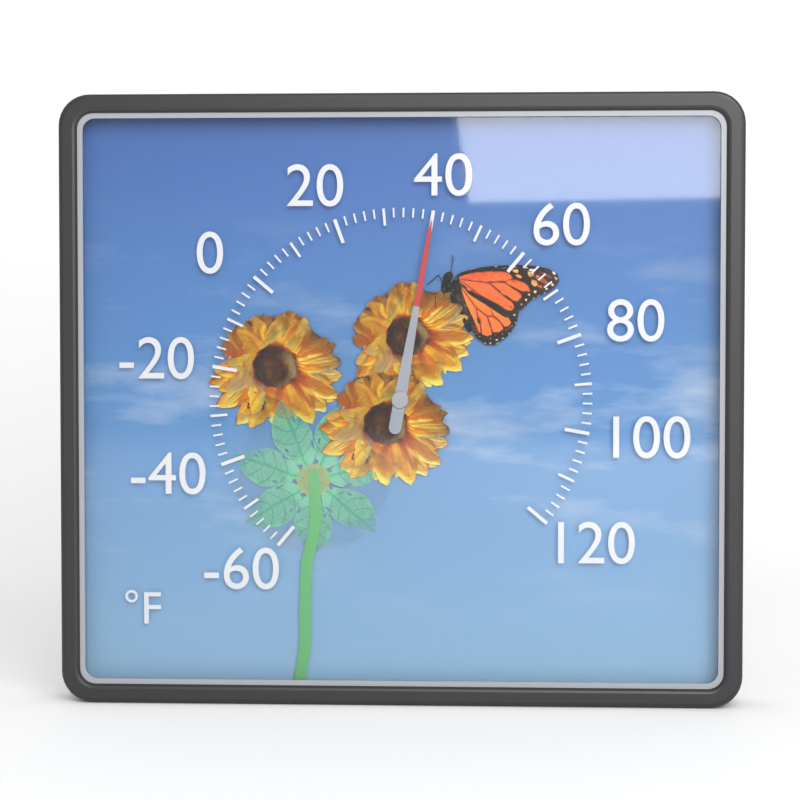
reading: 40 °F
